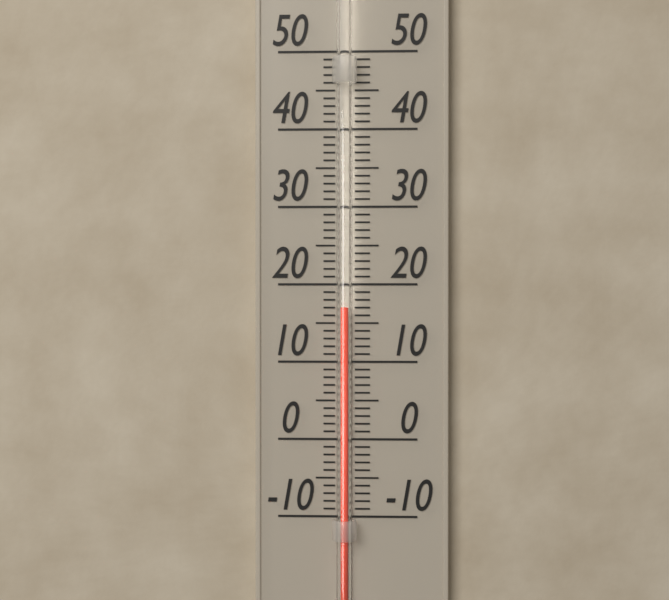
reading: 17 (no unit)
